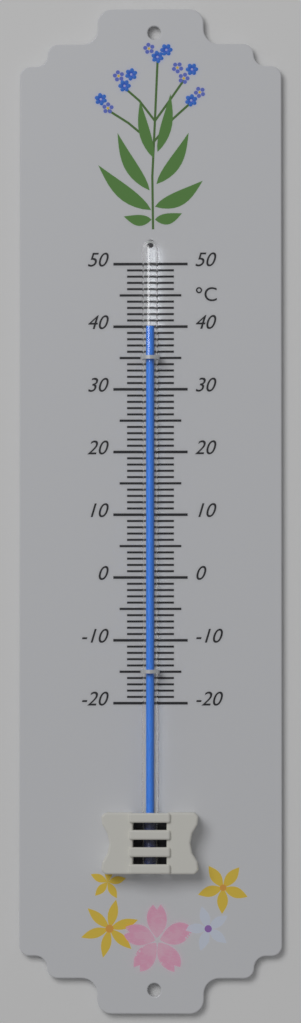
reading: 40 °C
